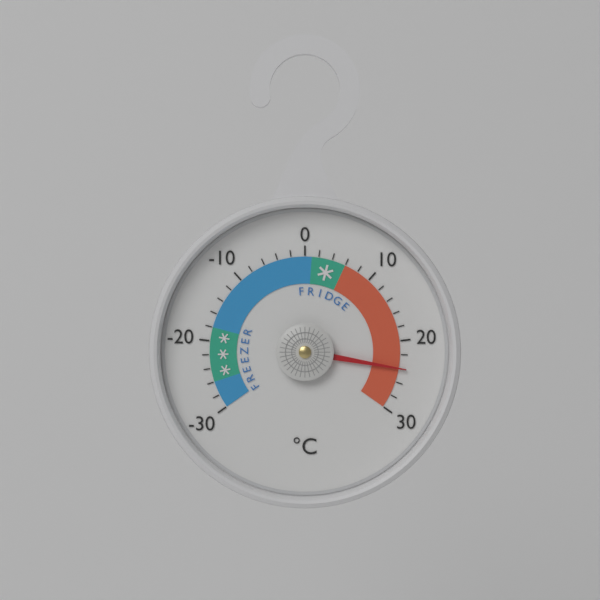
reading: 24 °C
